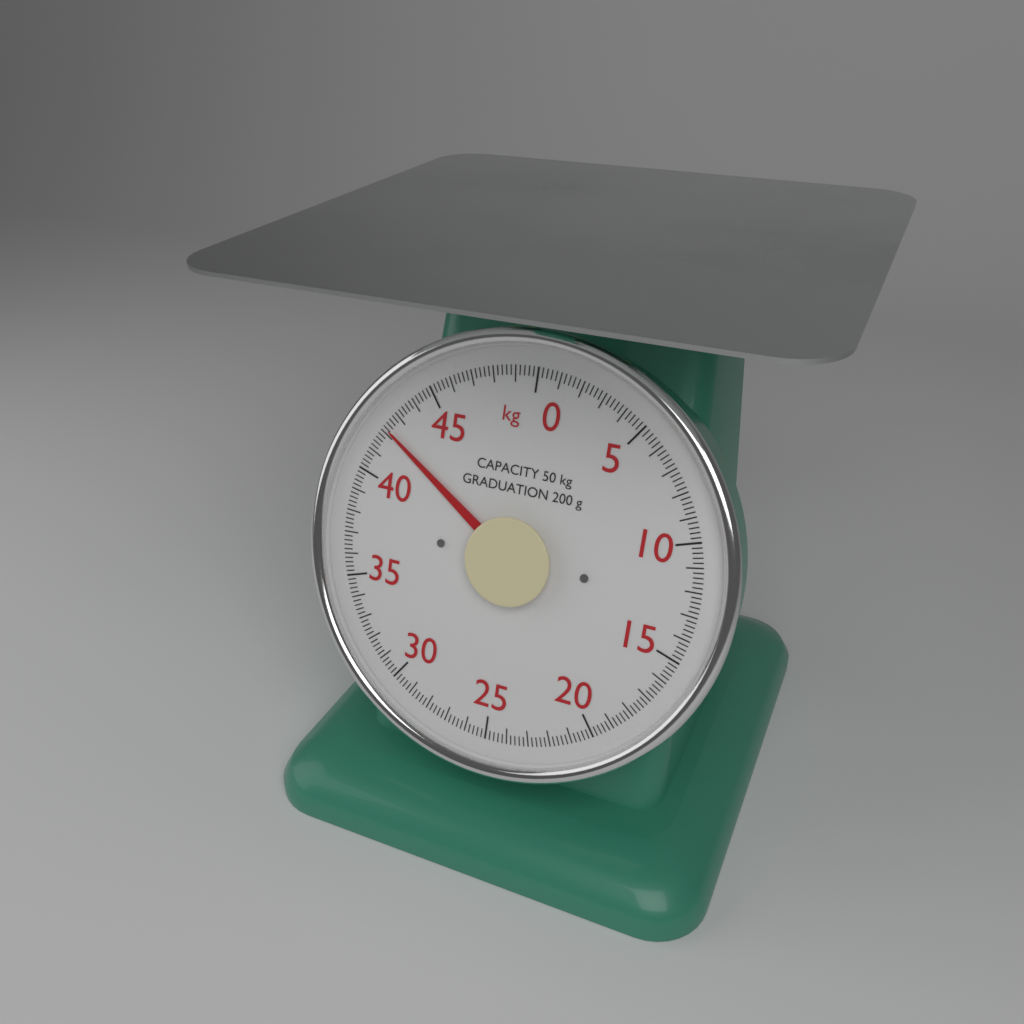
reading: 42.2 kg
